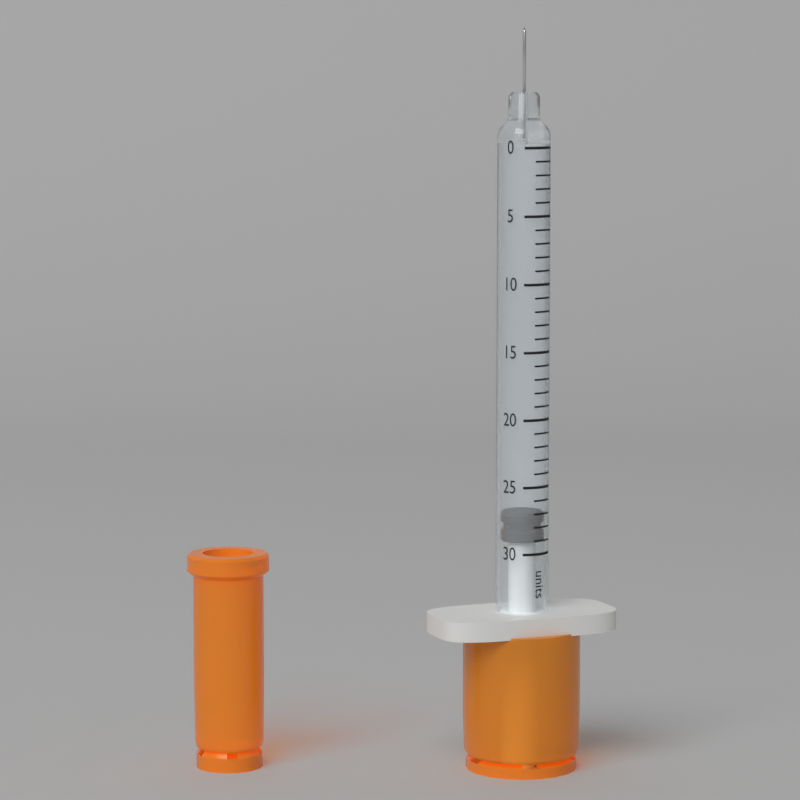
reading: 27 units
